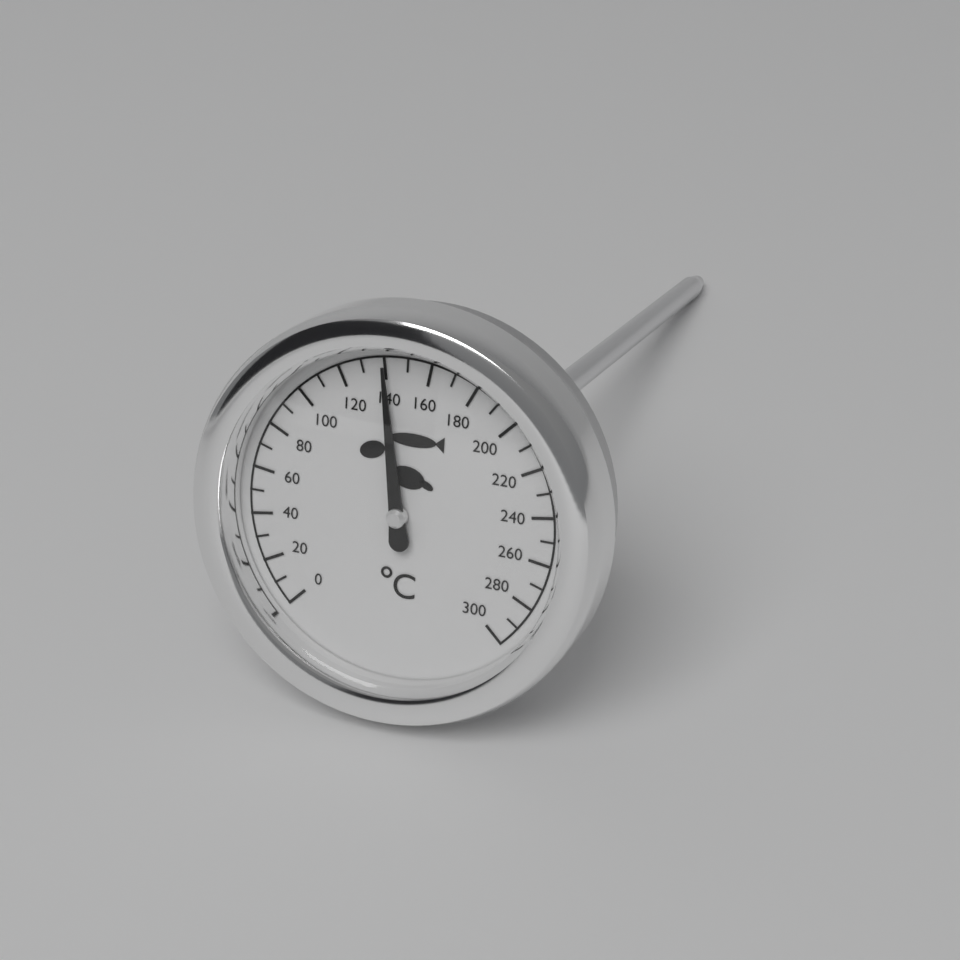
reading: 140 °C
